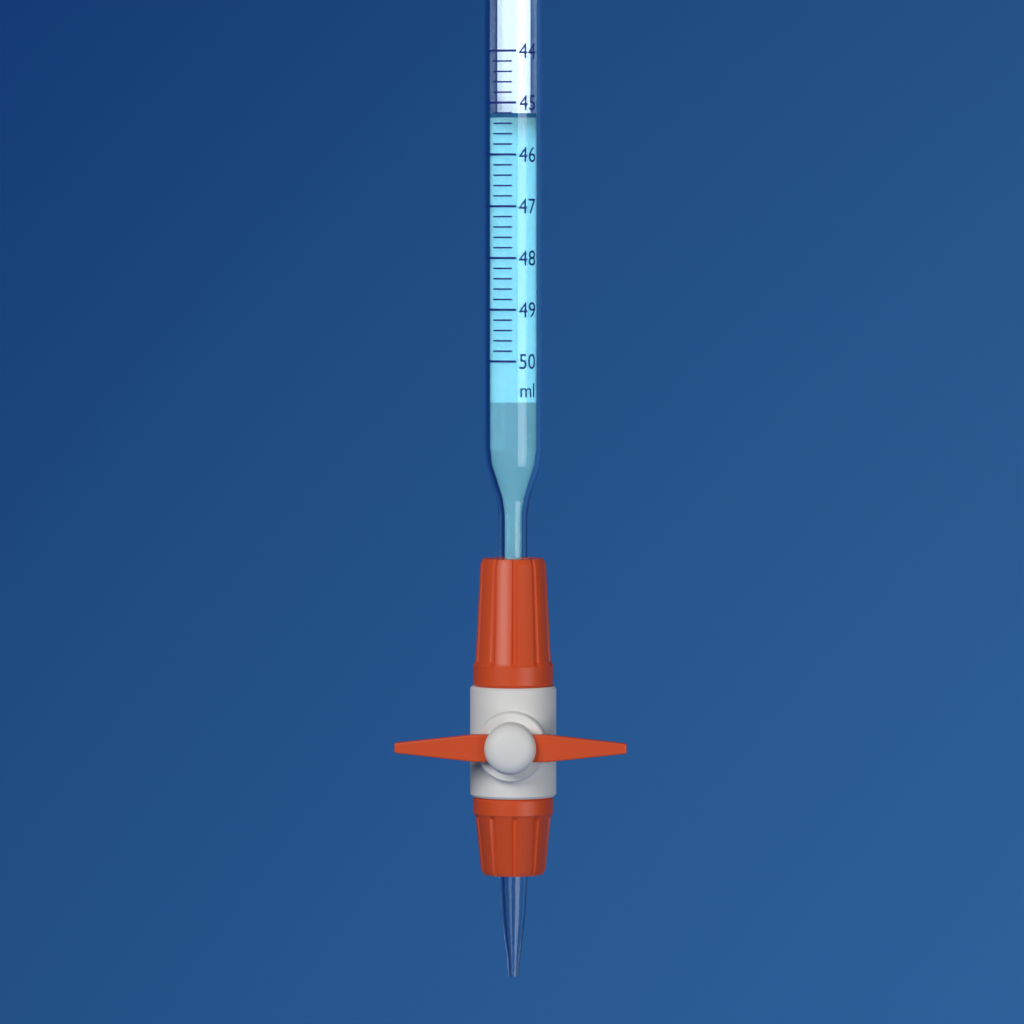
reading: 45.2 ml
